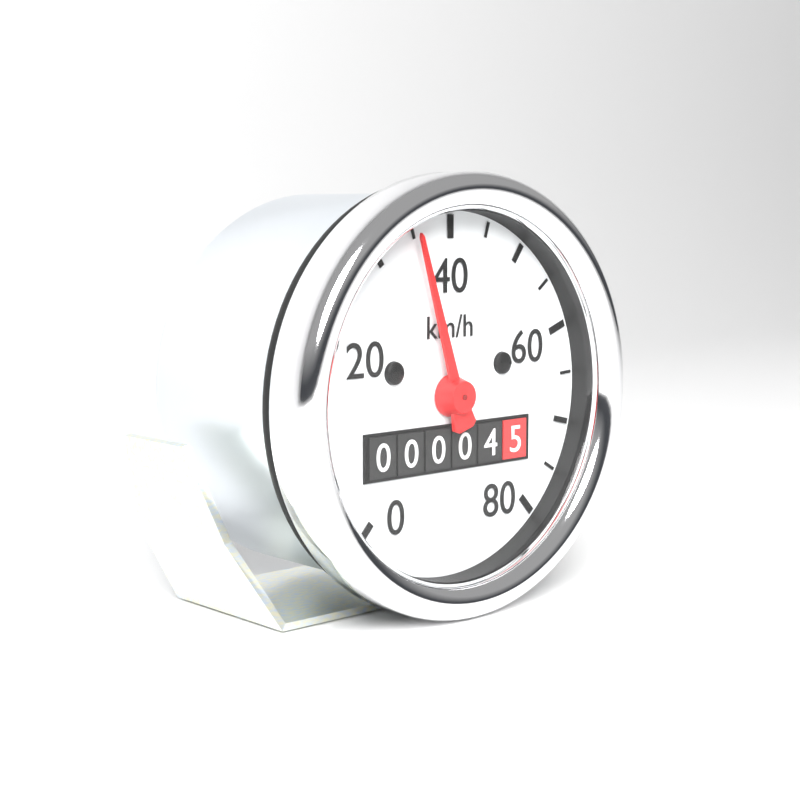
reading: 35 km/h
